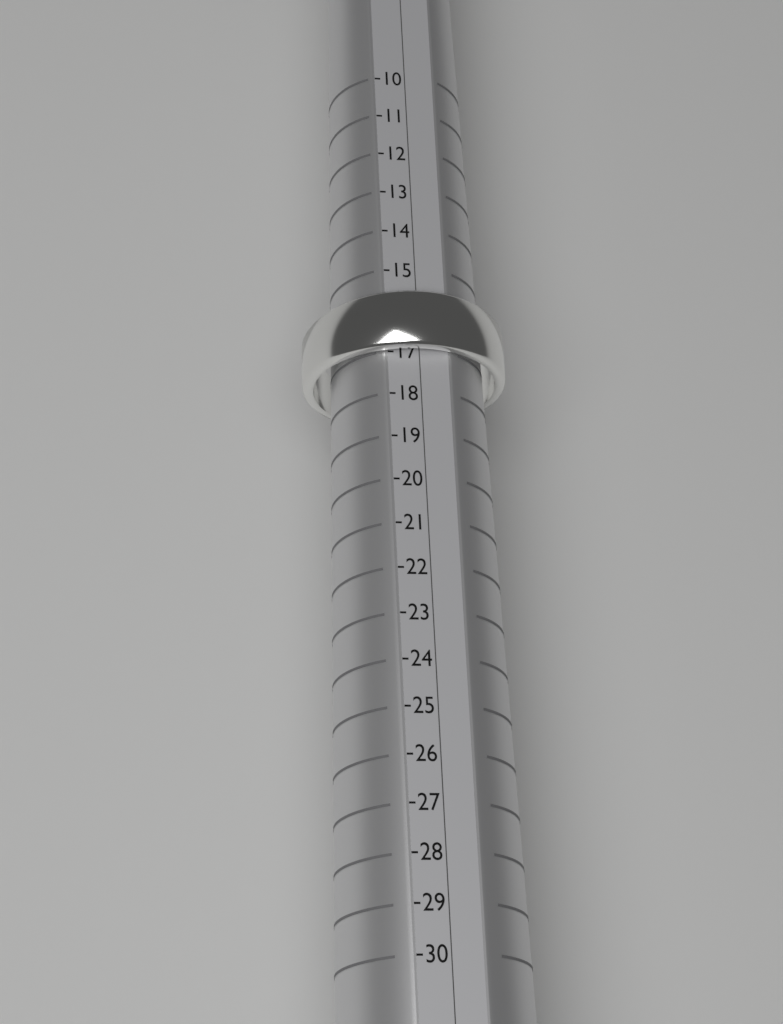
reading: 17 (no unit)
